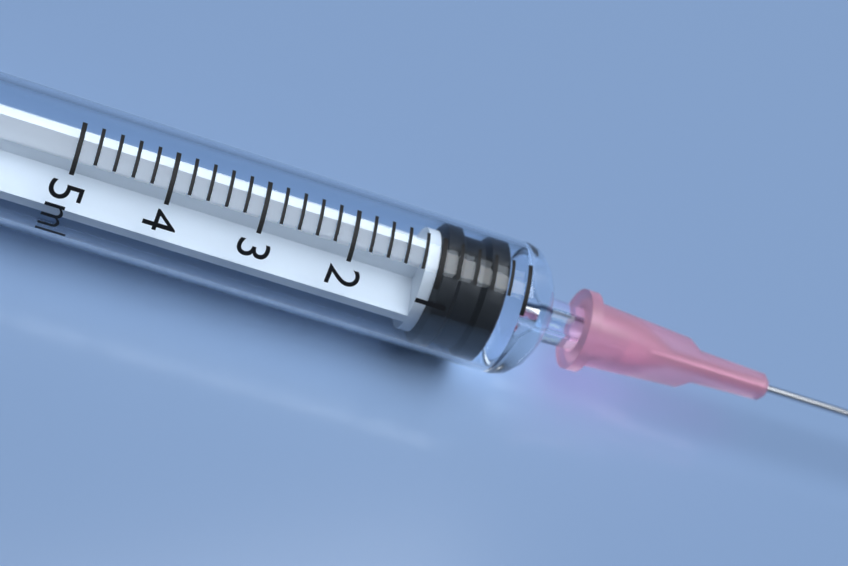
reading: 0.2 ml
